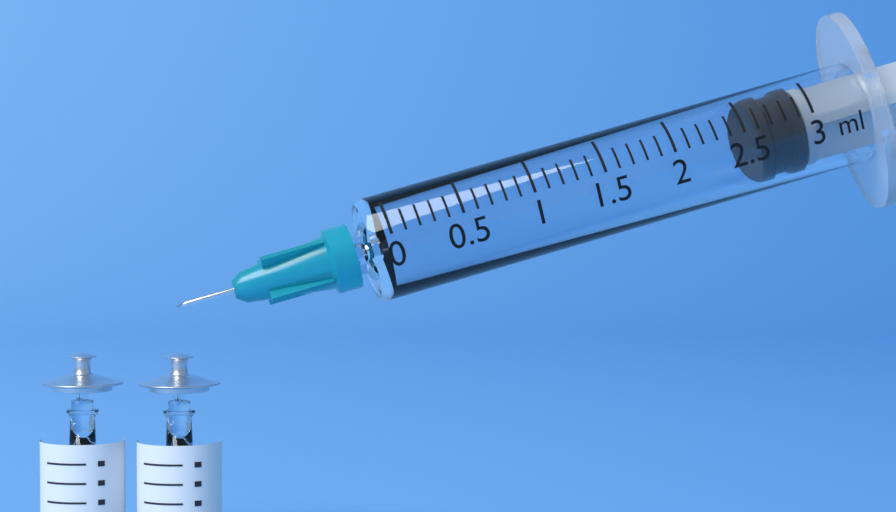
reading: 2.6 ml
